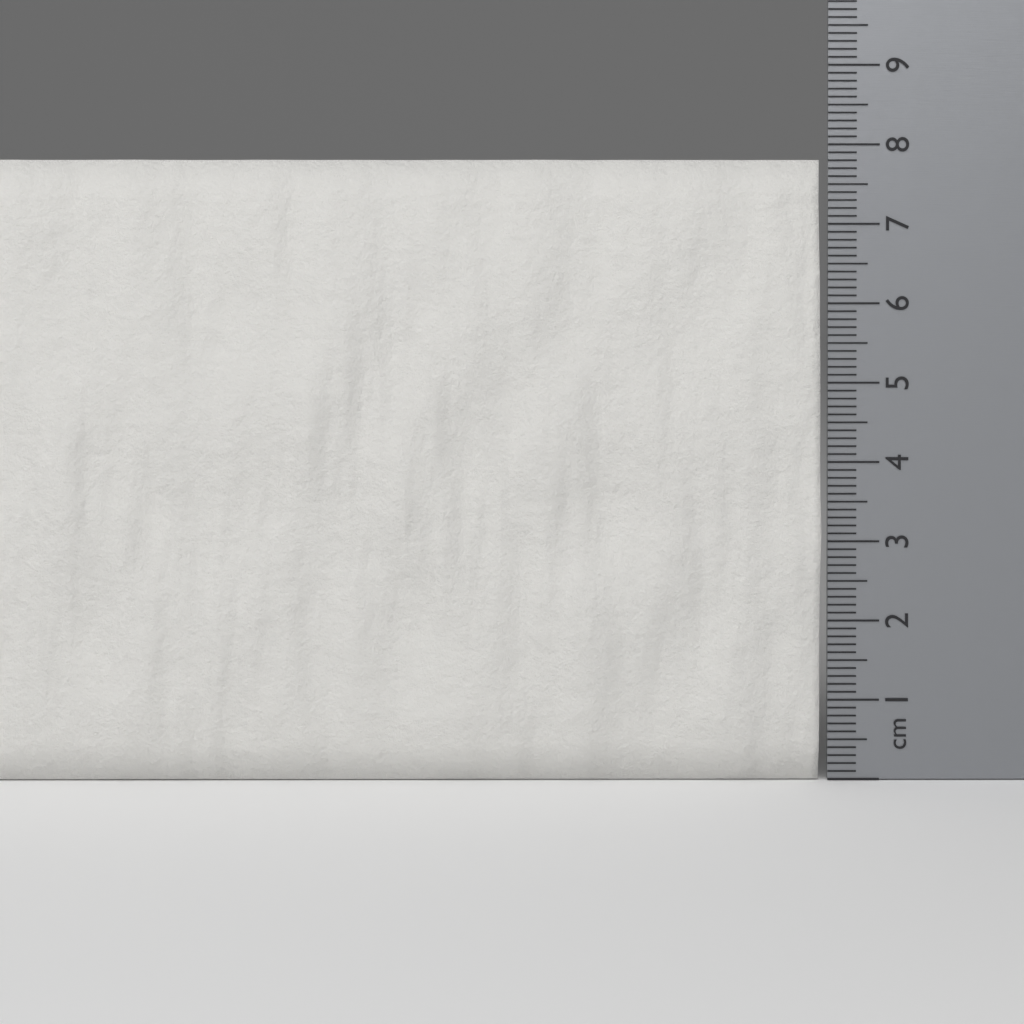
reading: 7.8 cm
